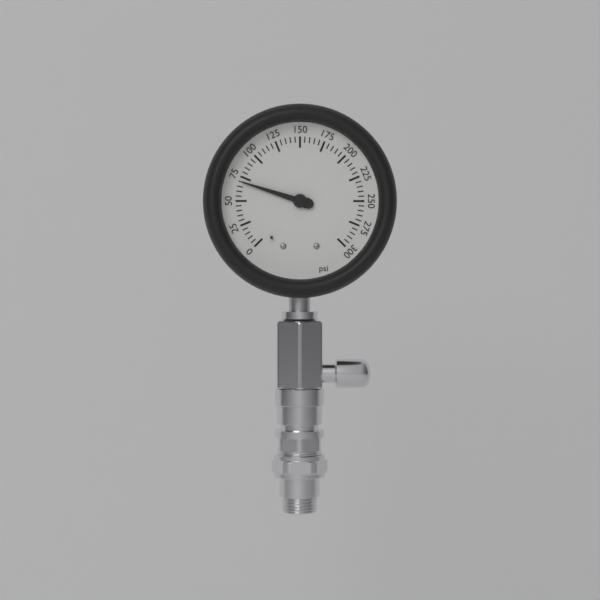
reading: 70 psi
